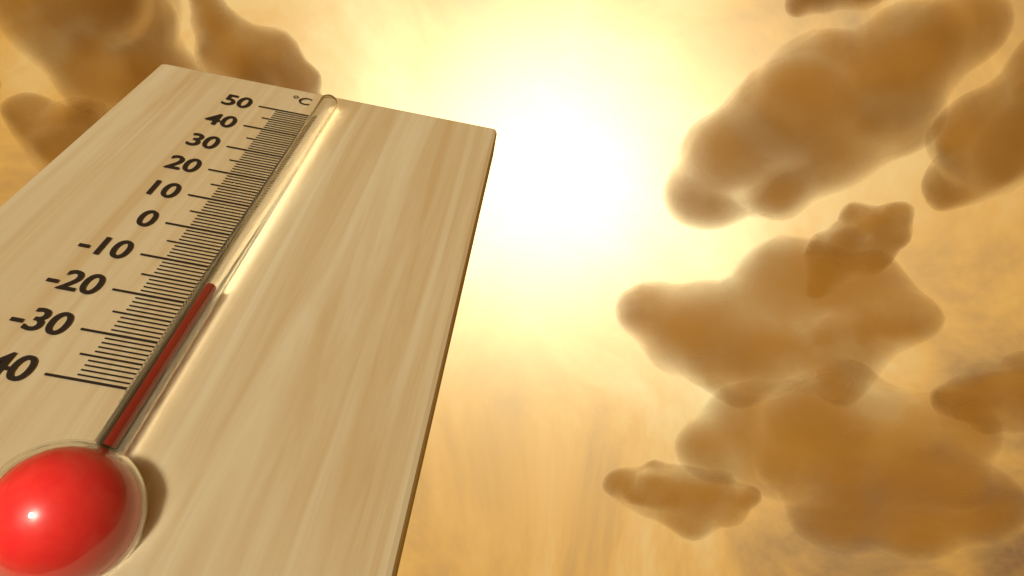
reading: -18 °C
